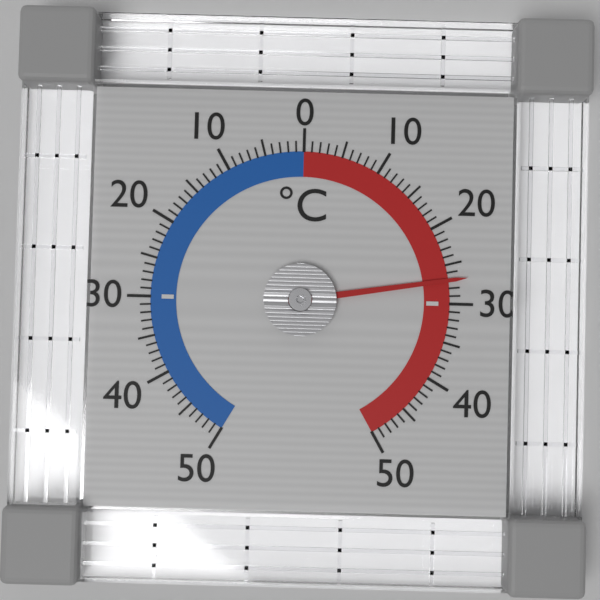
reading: 27 °C
